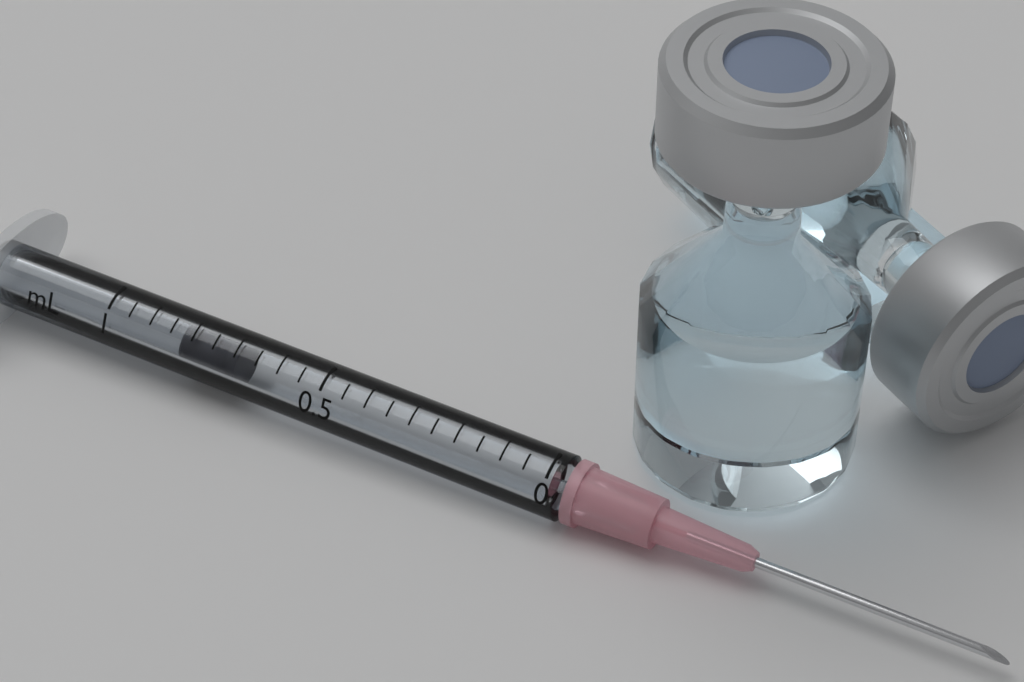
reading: 0.70 mL
